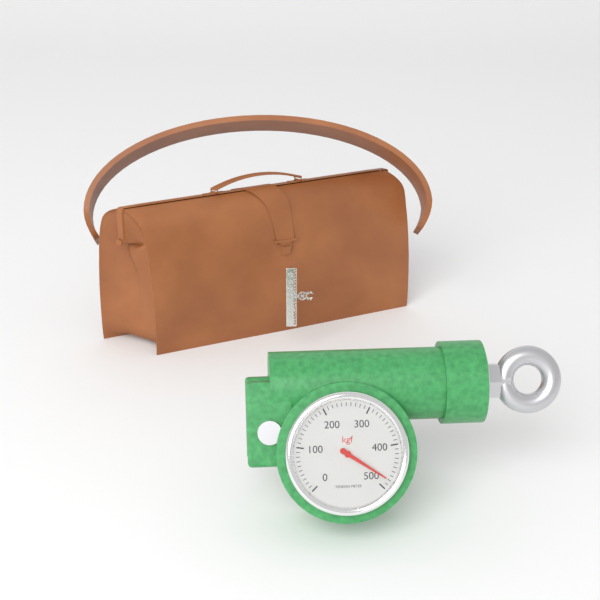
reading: 480 kgf
